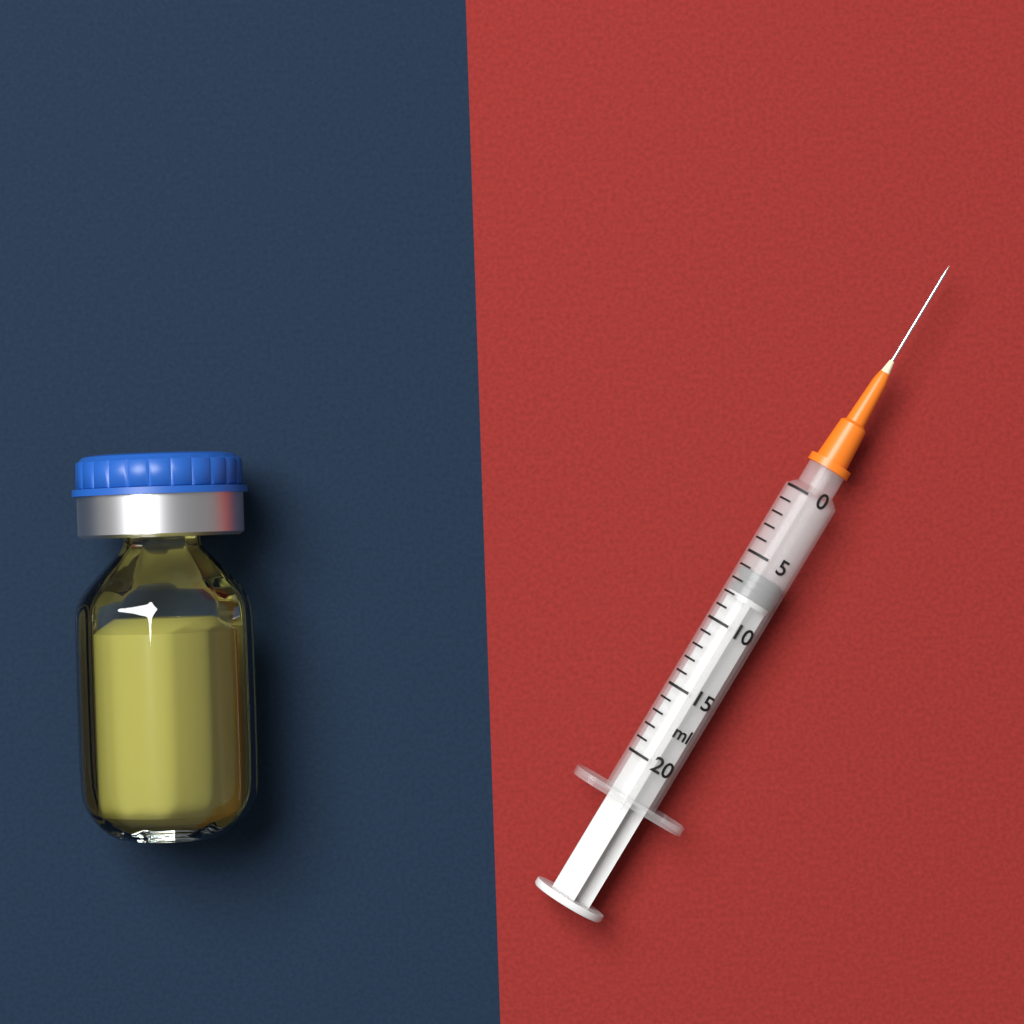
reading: 6 ml
